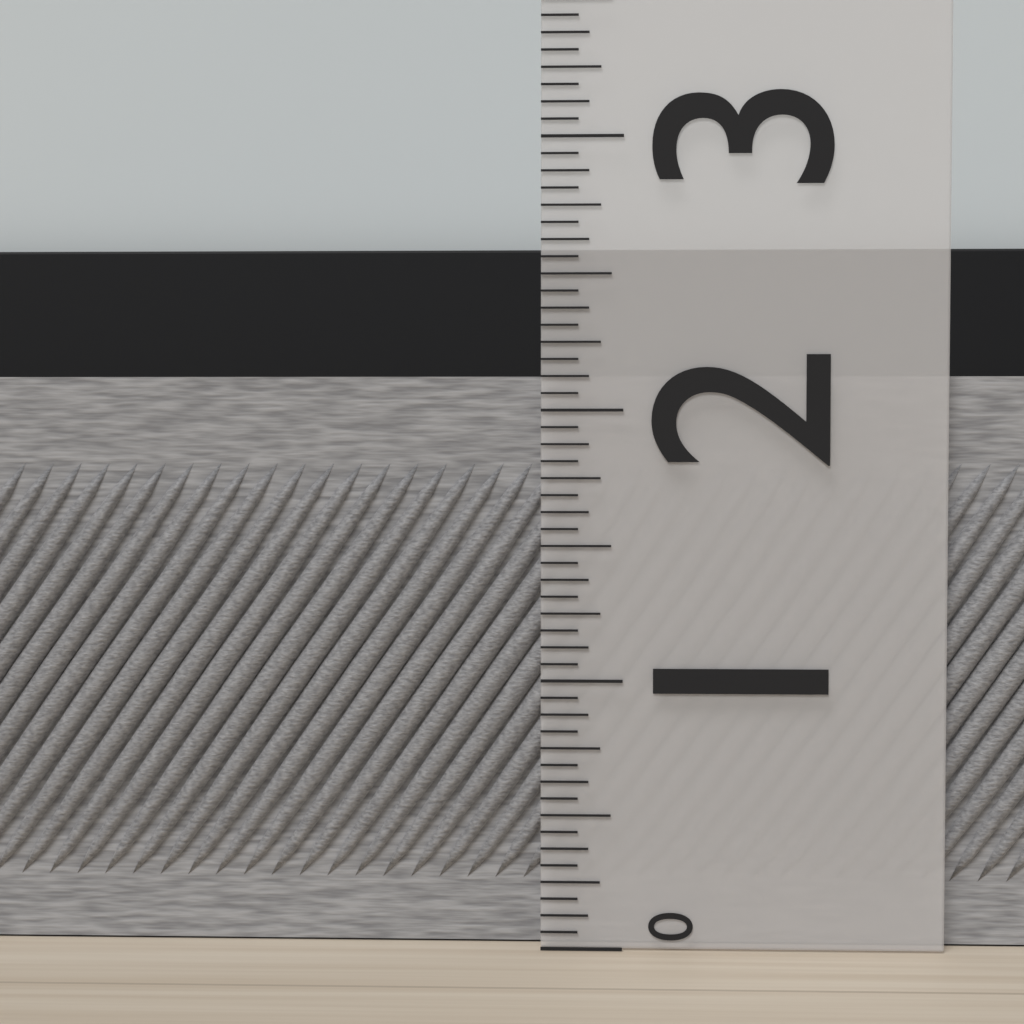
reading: 2.1250 (no unit)
